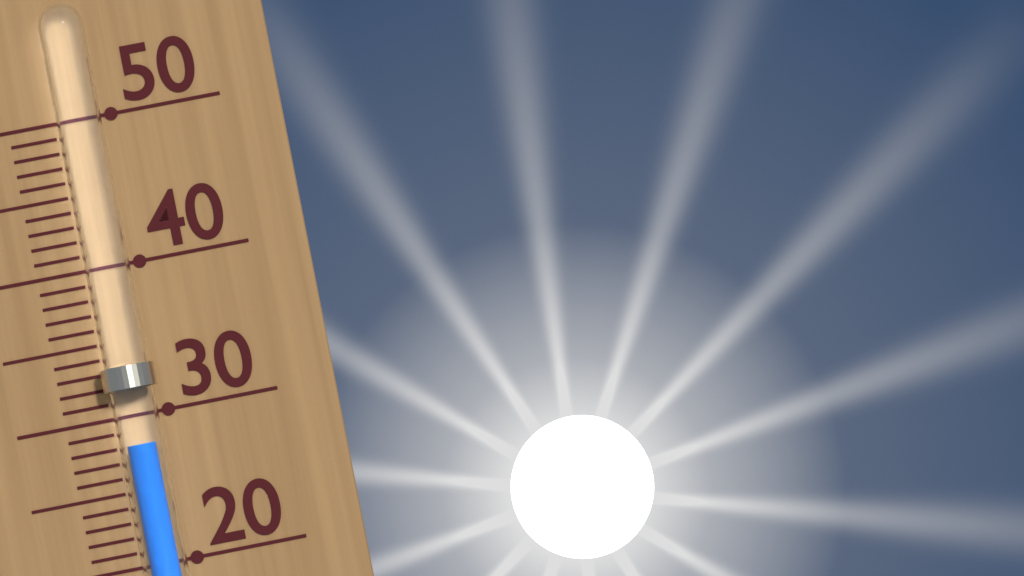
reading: 28 (no unit)
